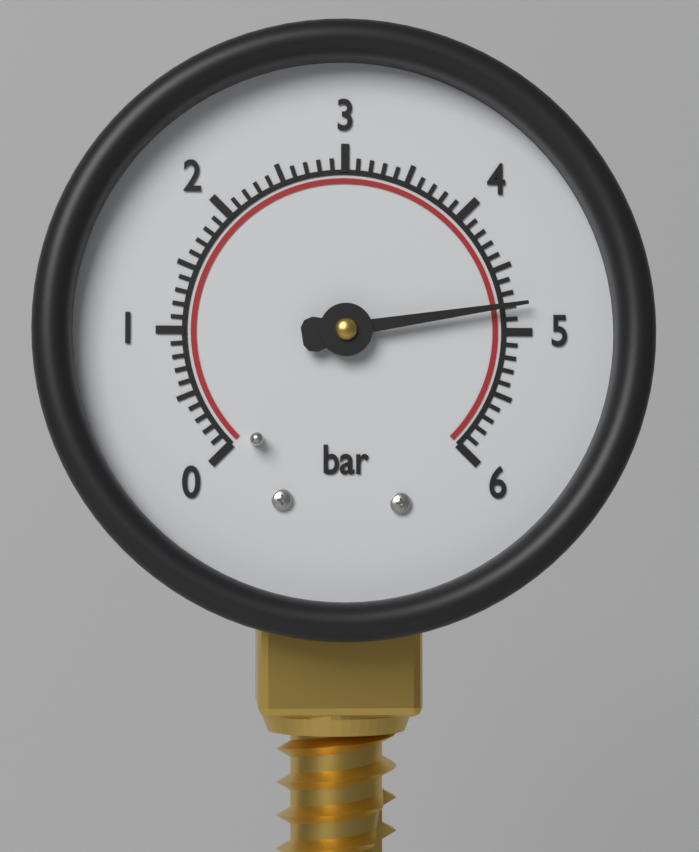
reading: 4.8 bar
